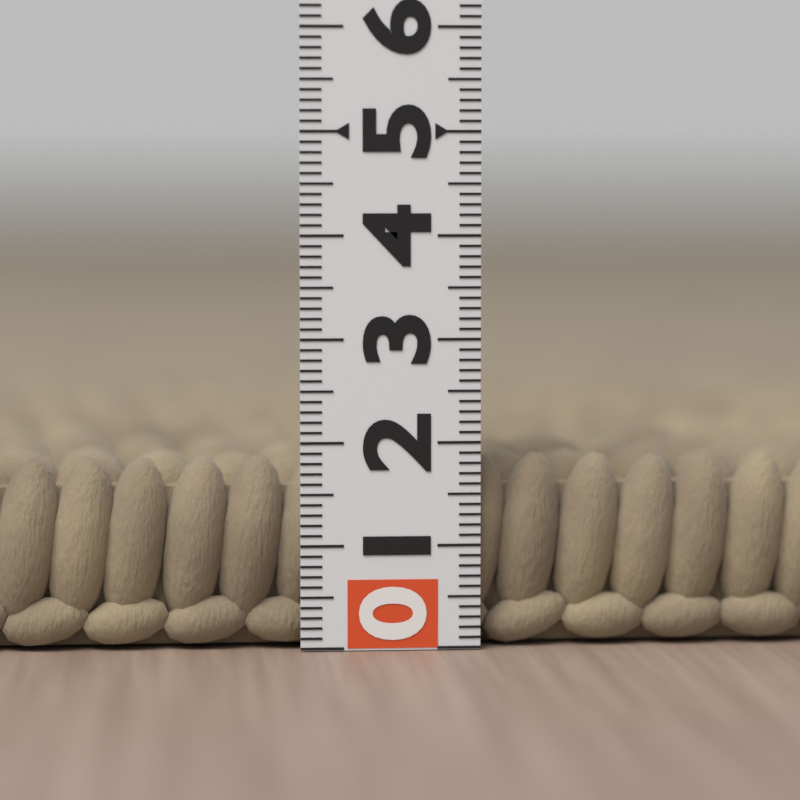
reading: 1.9 (no unit)
